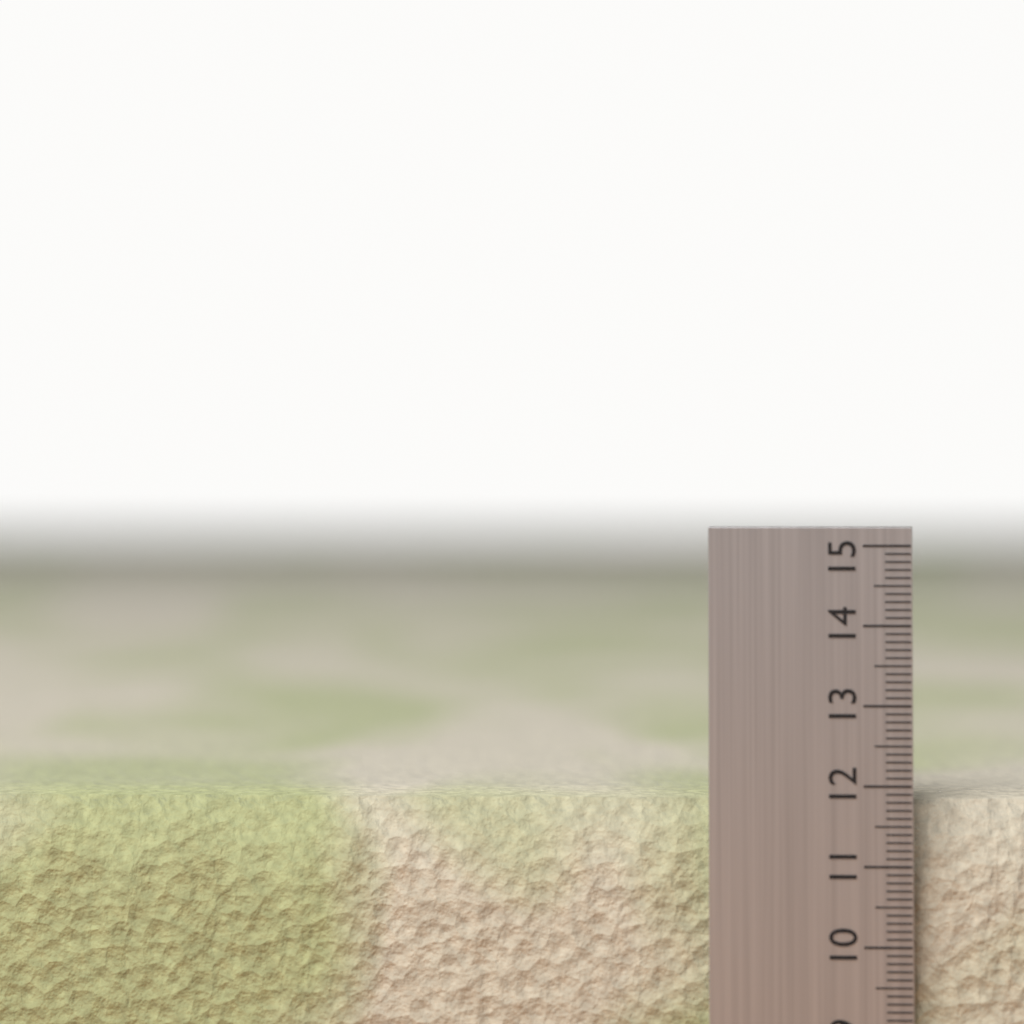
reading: 11.8 (no unit)
